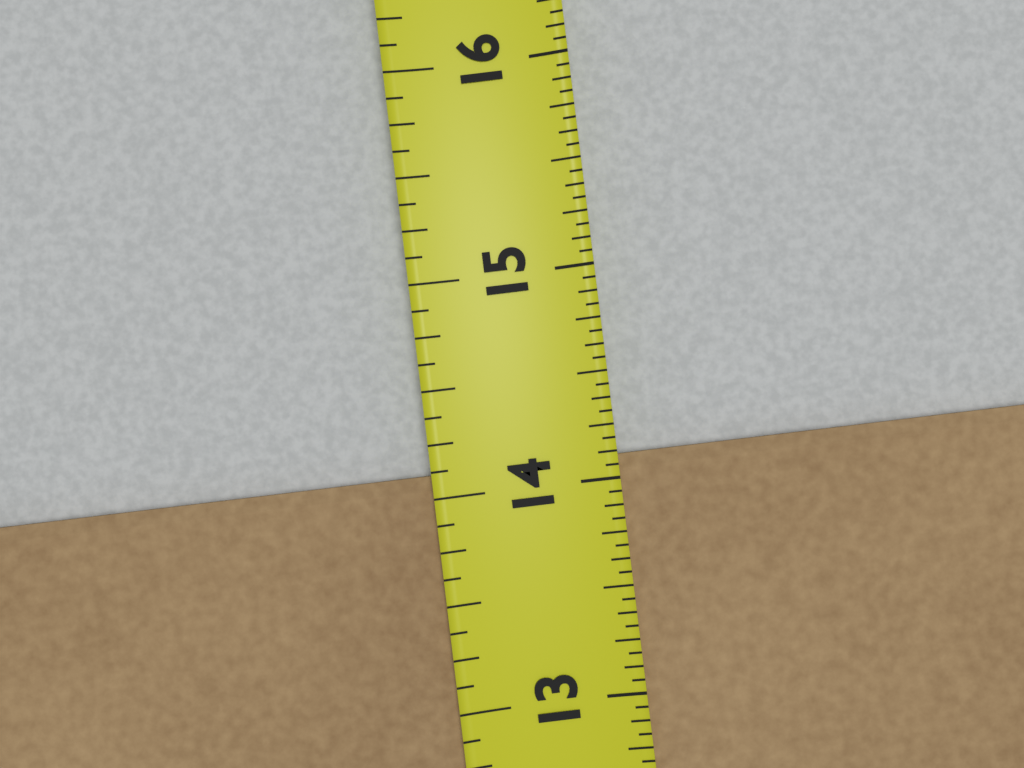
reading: 14.1250 in
